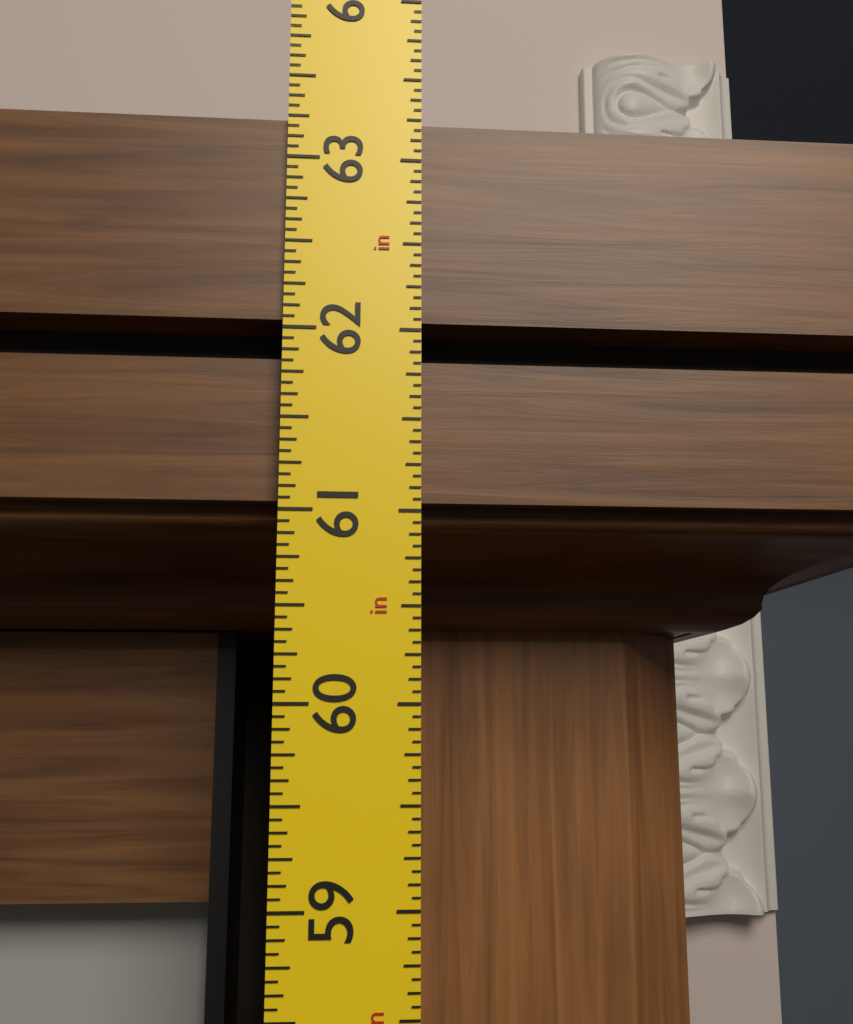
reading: 63.2500 in
